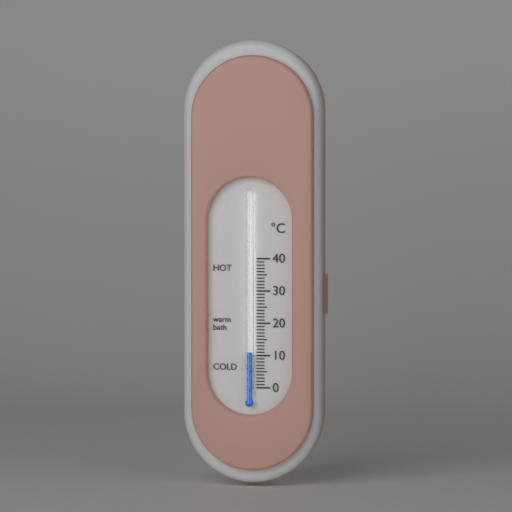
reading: 11 °C
